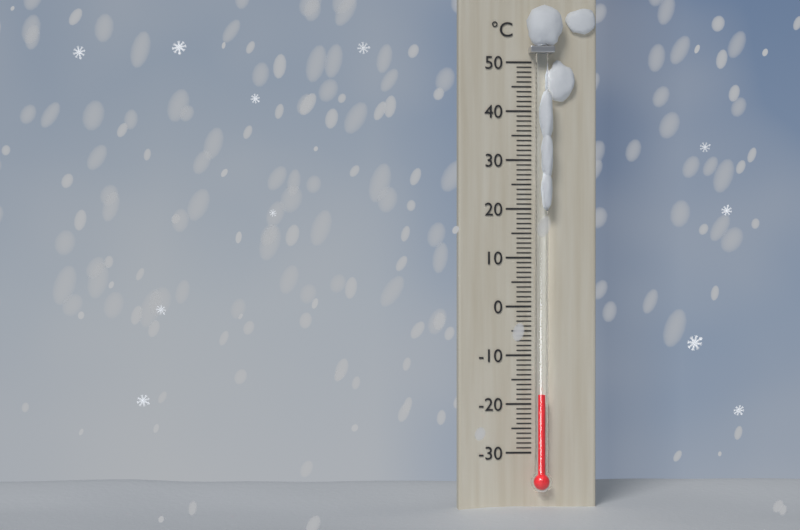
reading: -18 °C
